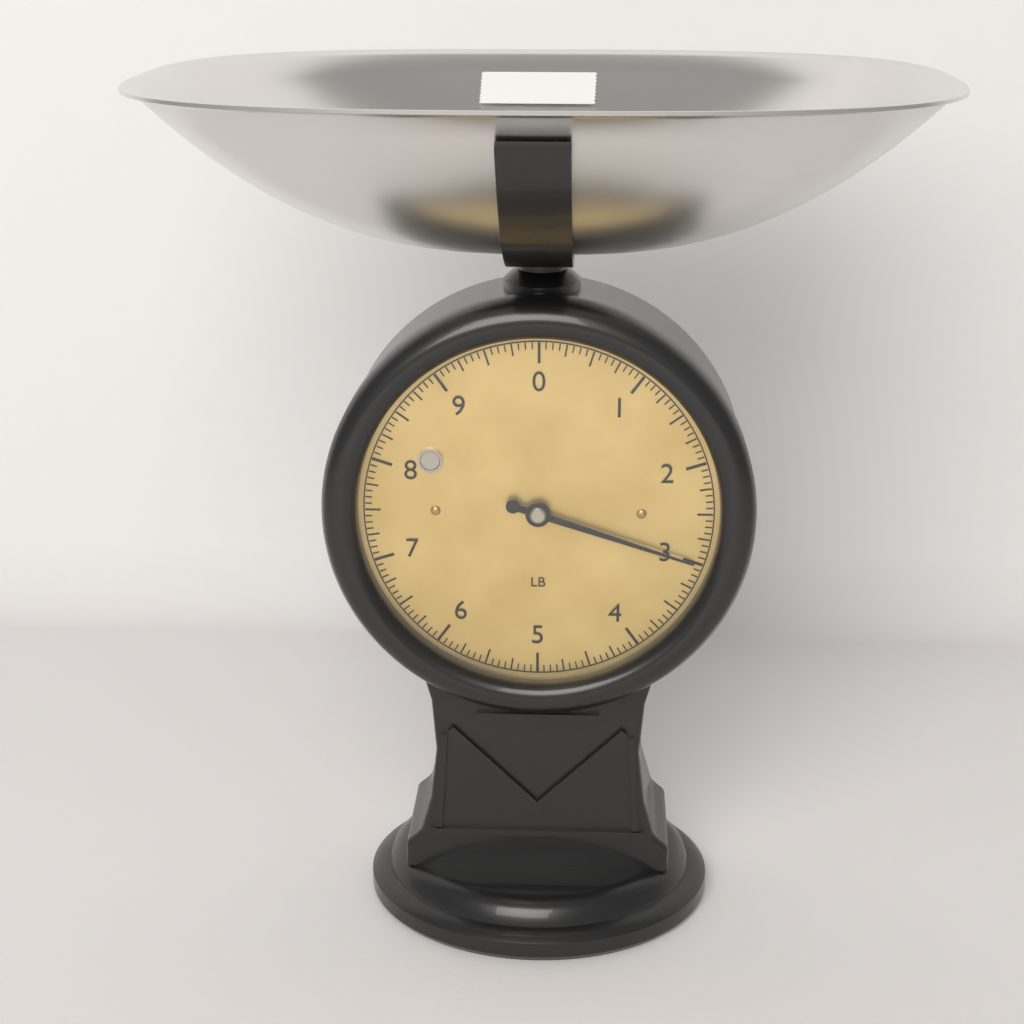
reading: 3.0000 lb
